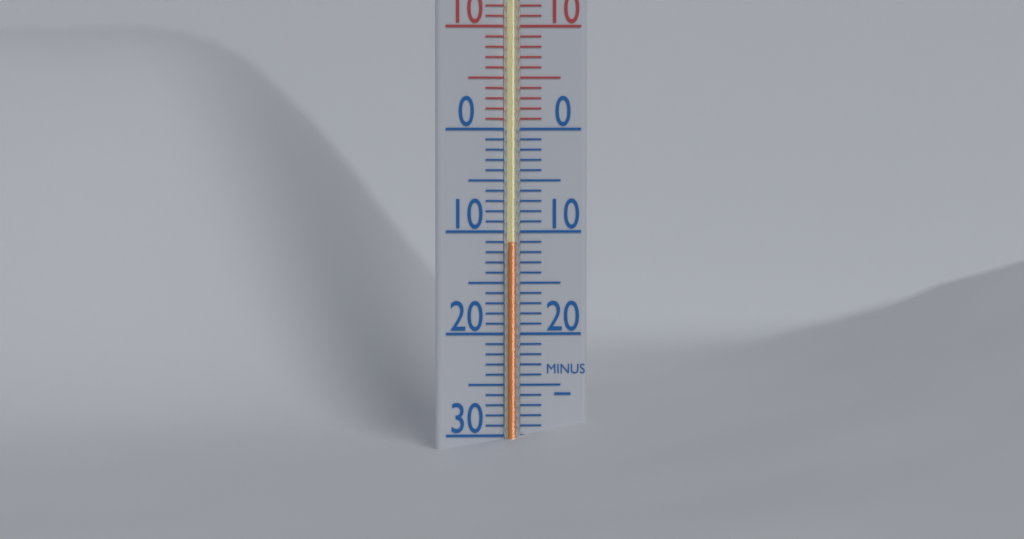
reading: -11 °C
